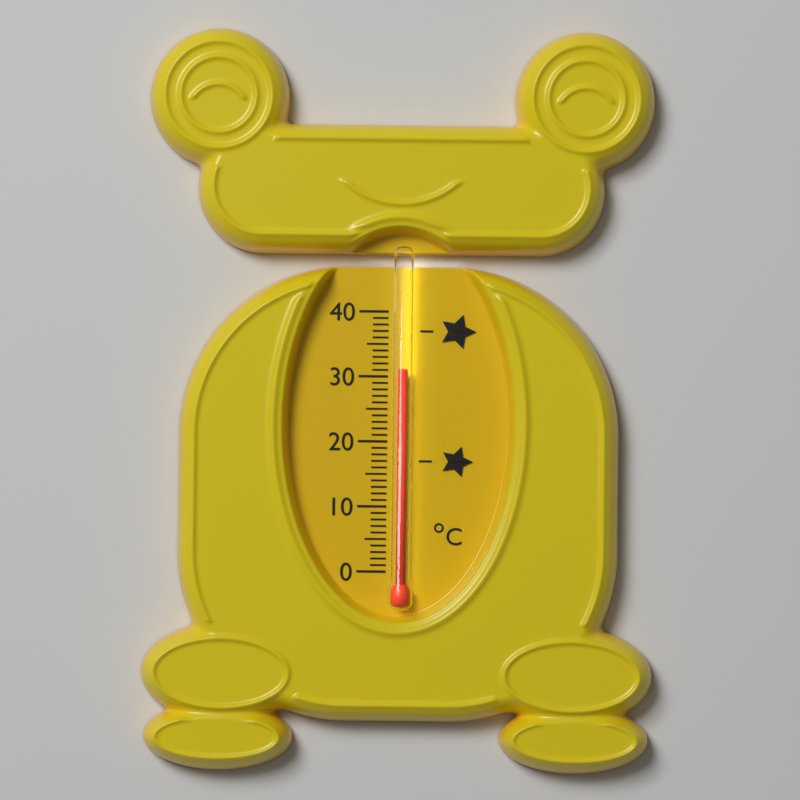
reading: 31 °C
